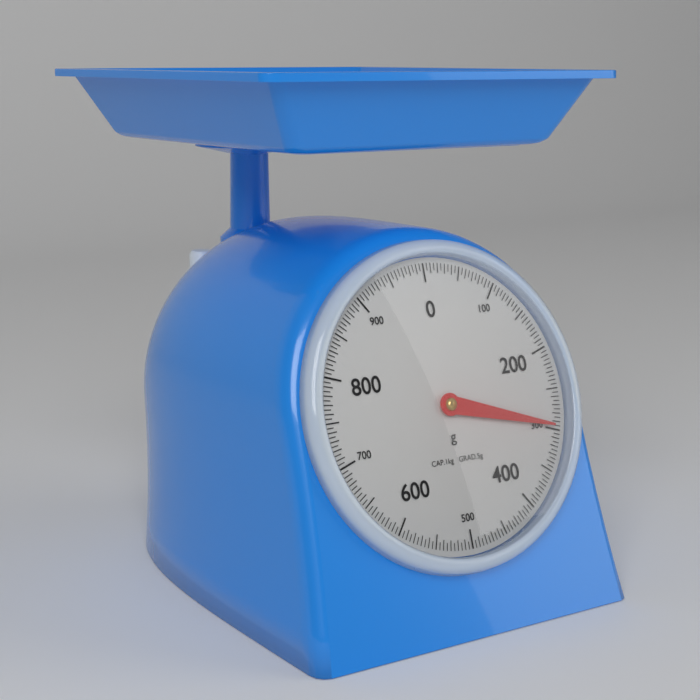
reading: 295 g
